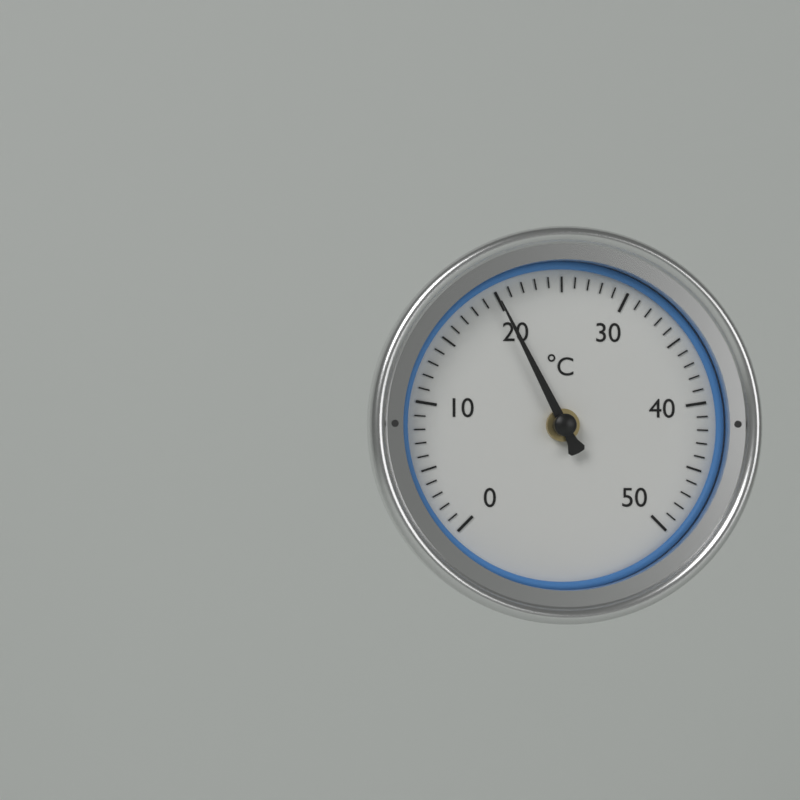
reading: 20 °C
